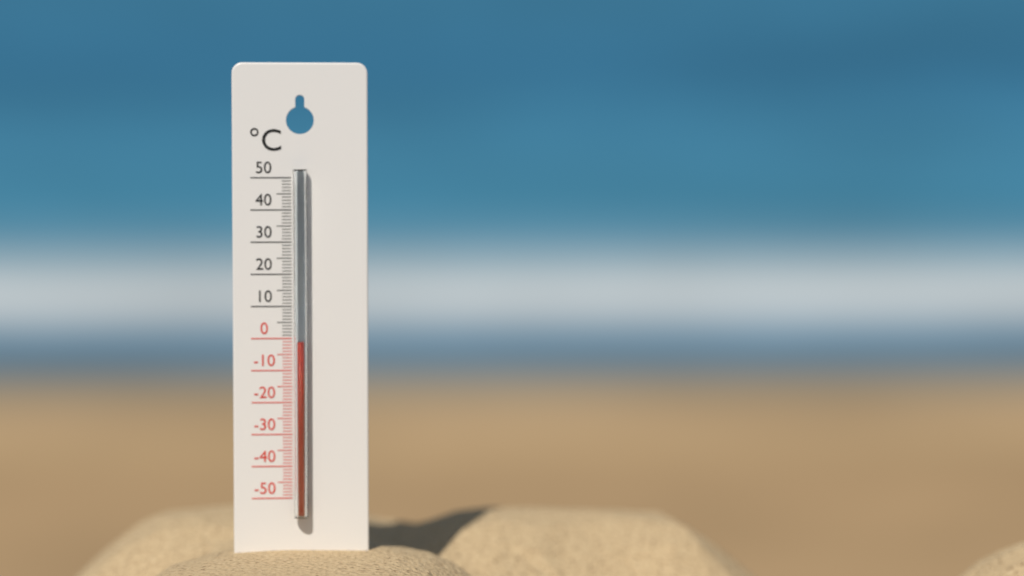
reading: -1 °C
